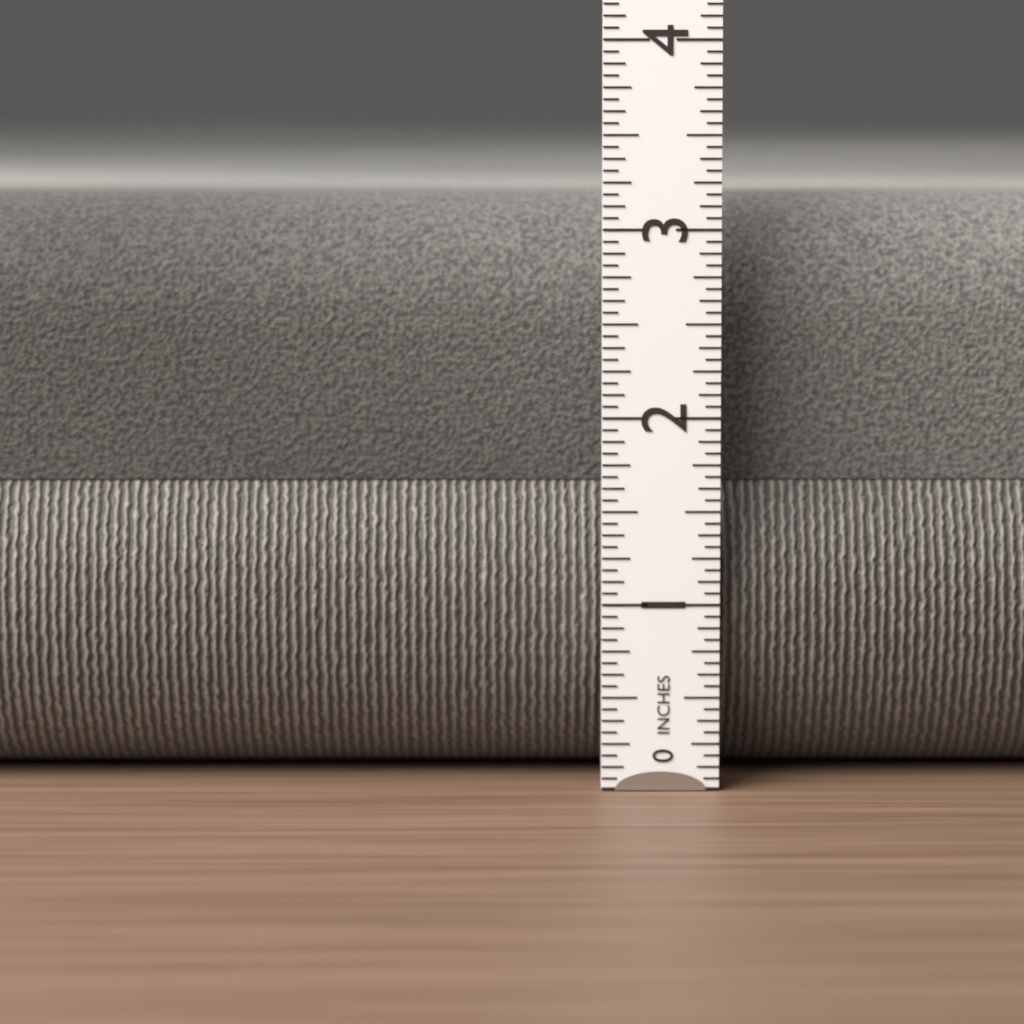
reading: 3.1875 in
